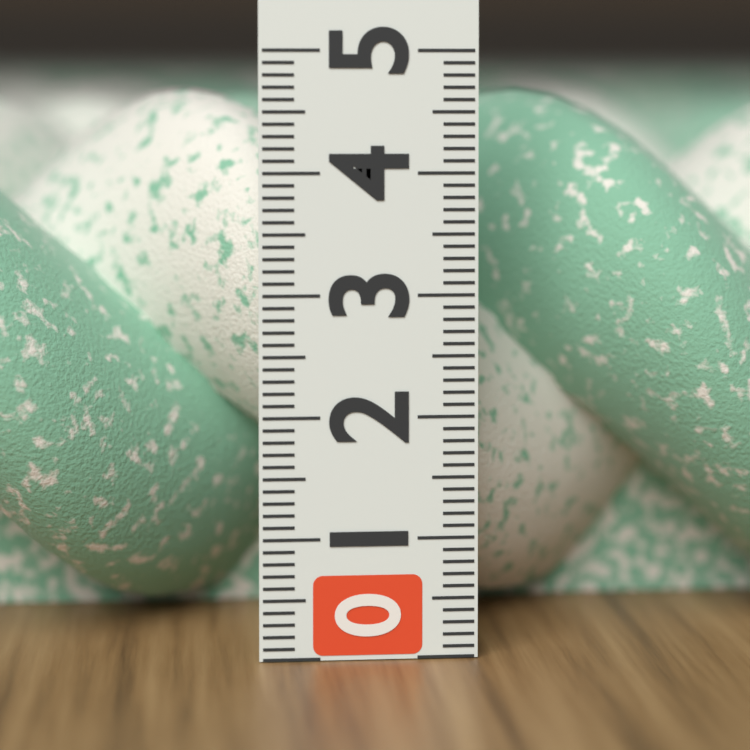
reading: 4.7 (no unit)
